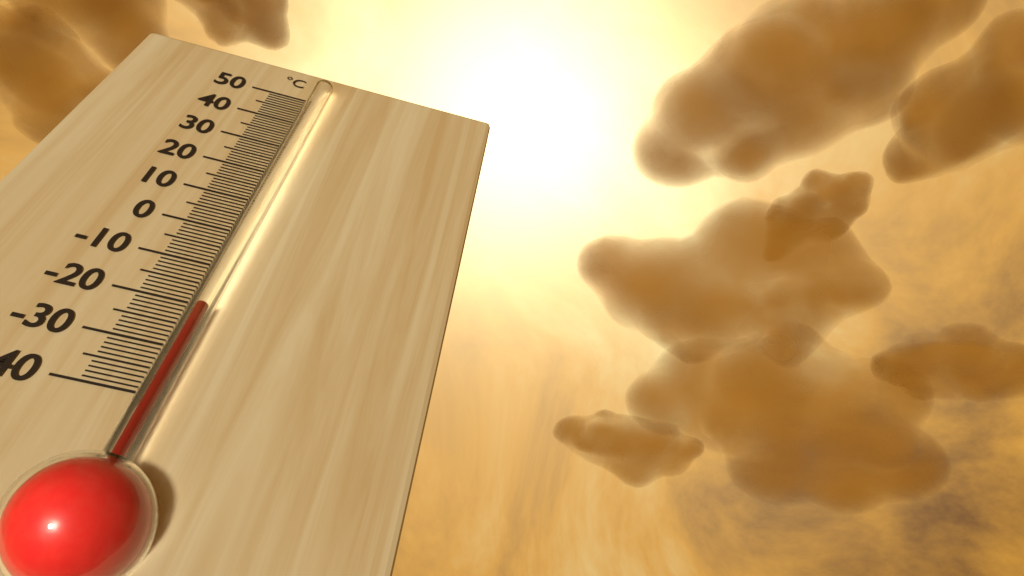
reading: -22 °C
